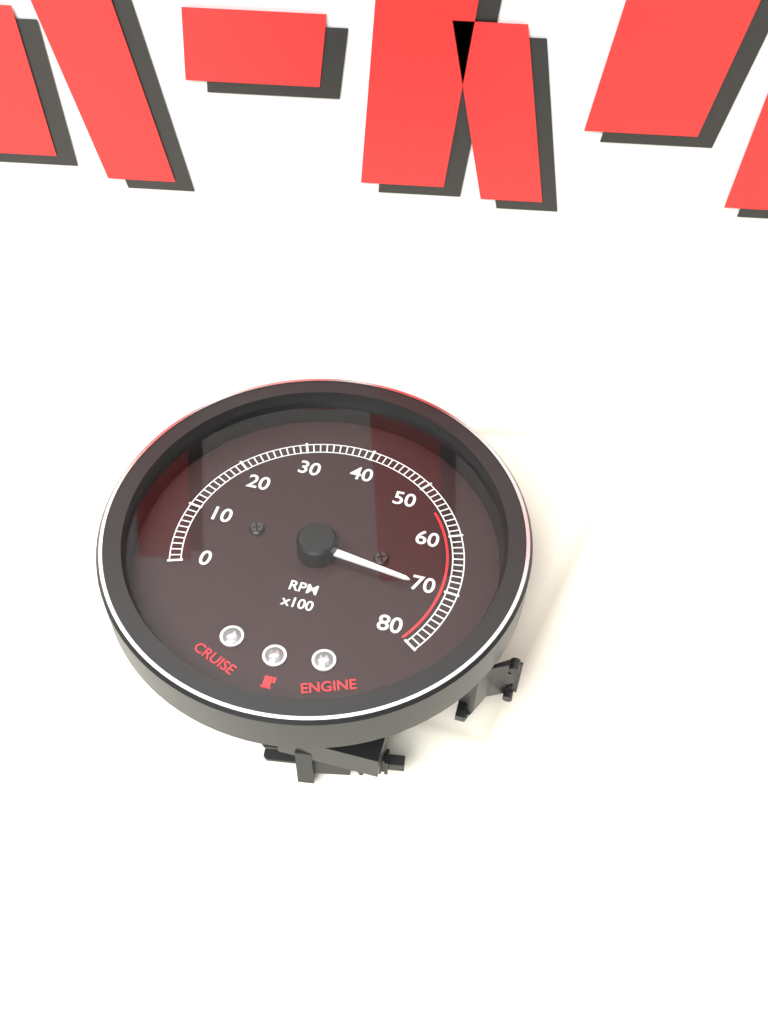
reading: 7100 RPM
